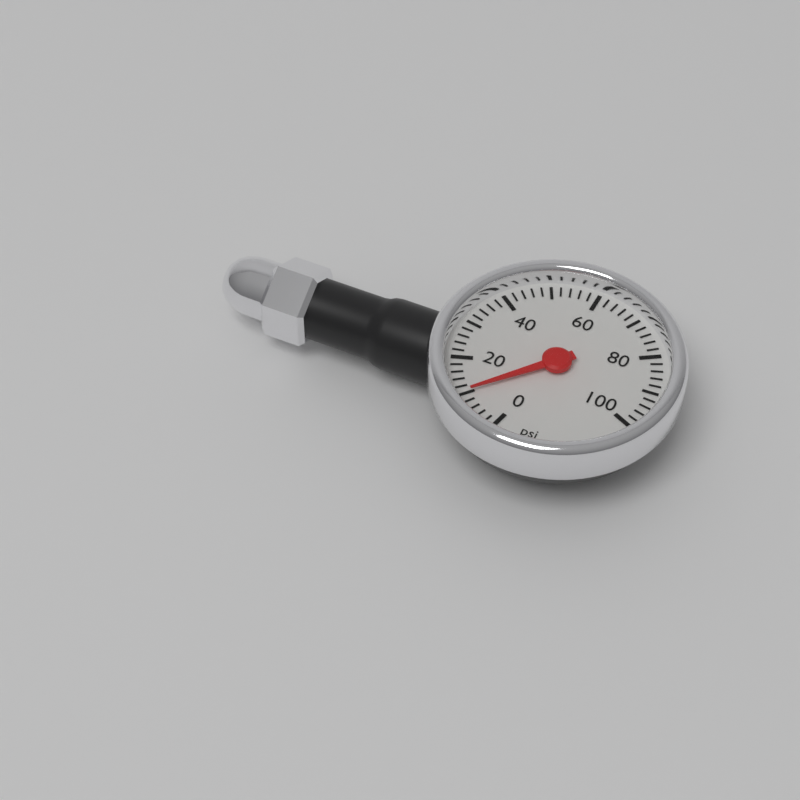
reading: 10 psi
